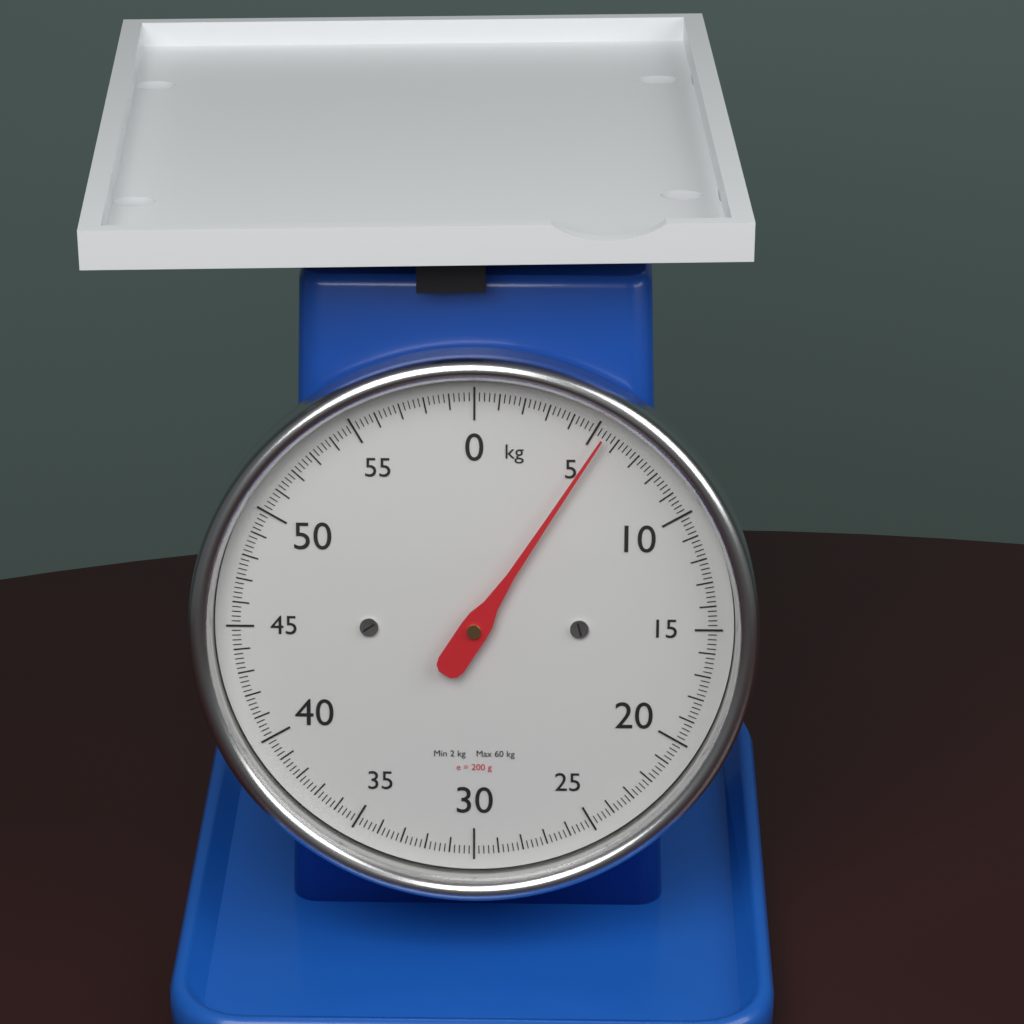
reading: 5.4 kg
